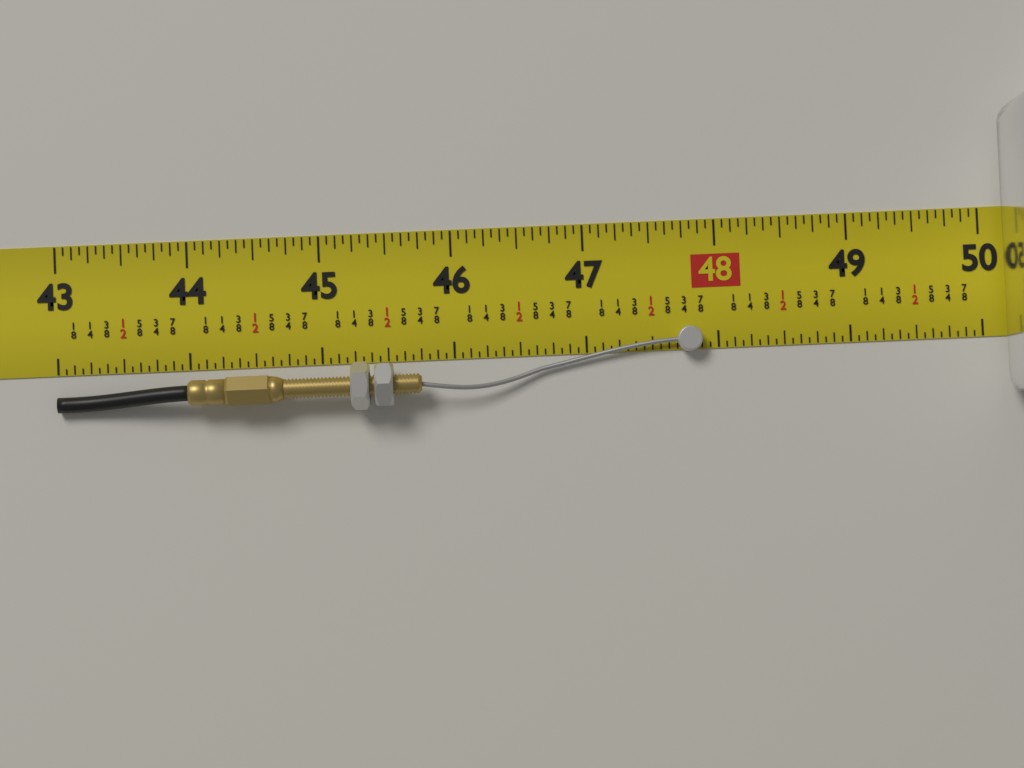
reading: 47.8750 in
